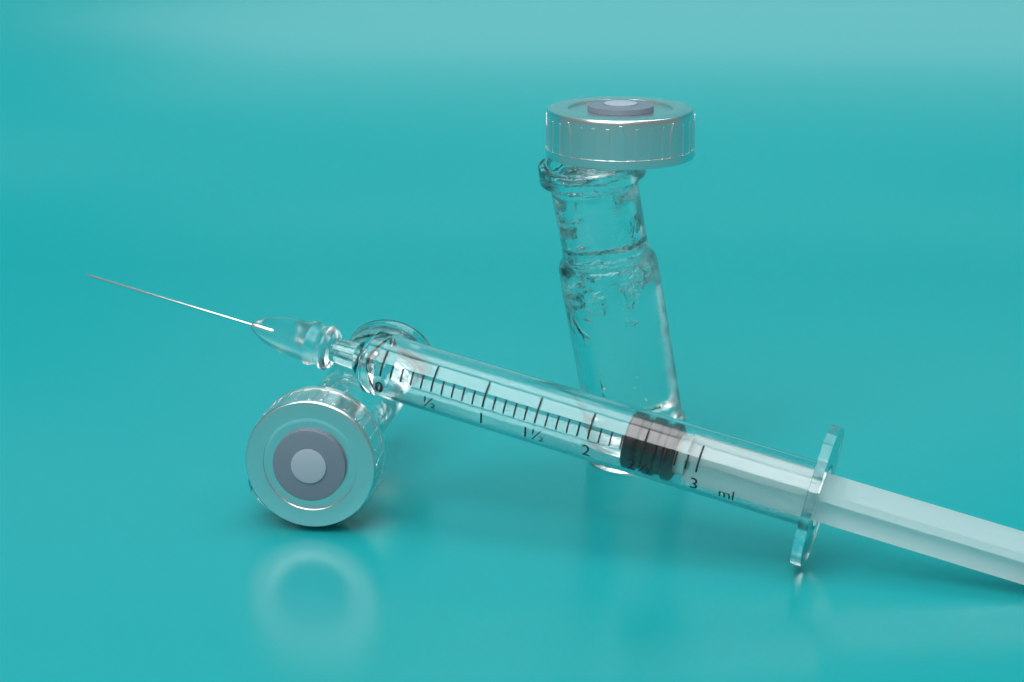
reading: 2.3 ml
